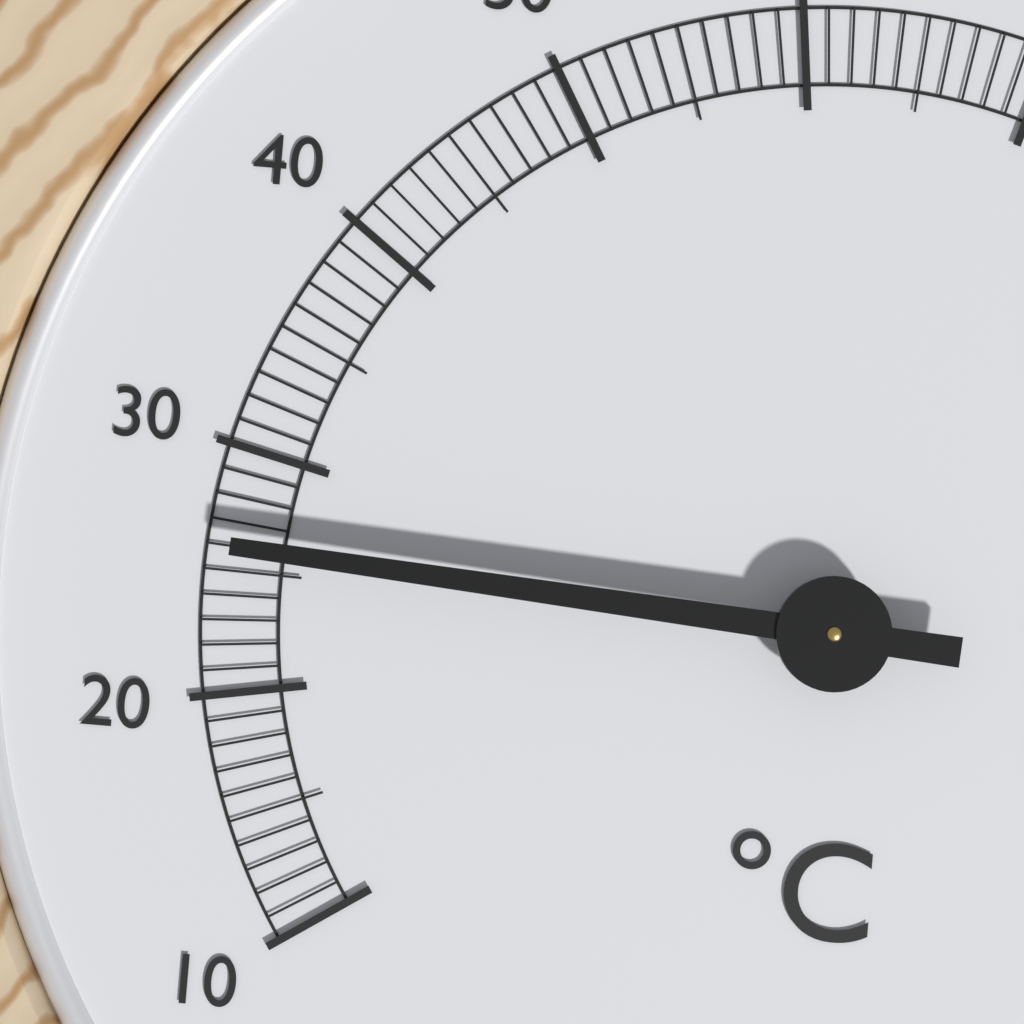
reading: 26 °C
